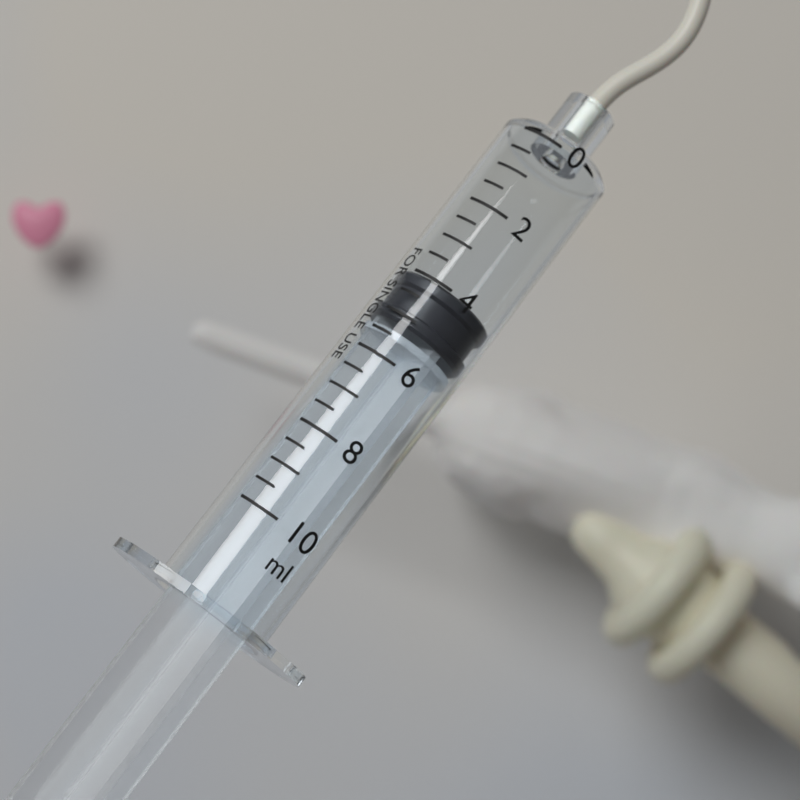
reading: 4.0 ml
